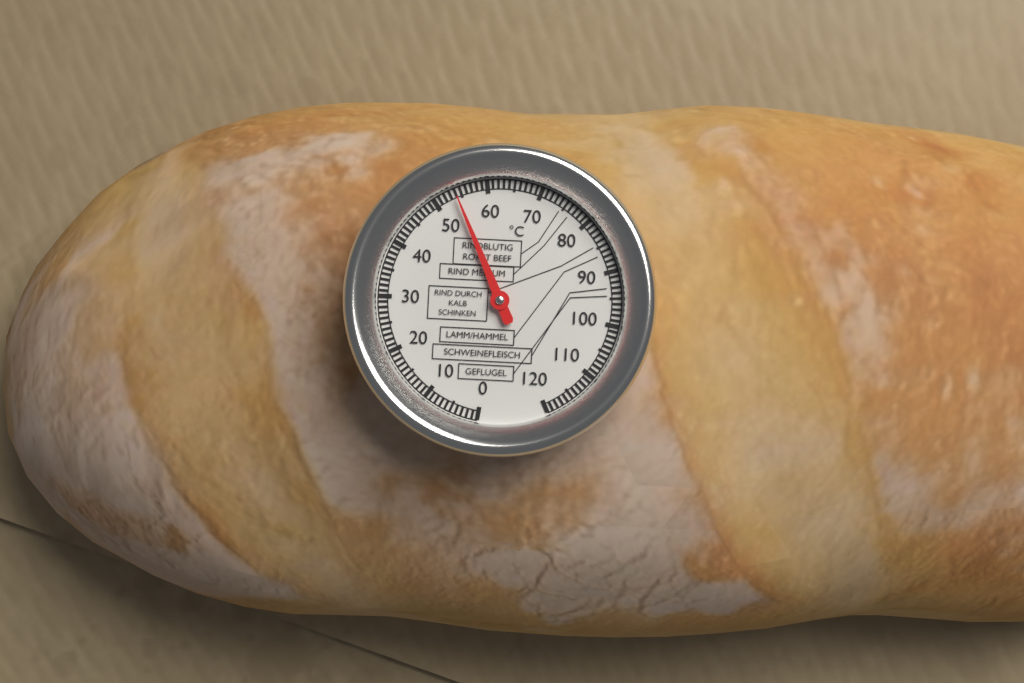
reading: 54 °C
